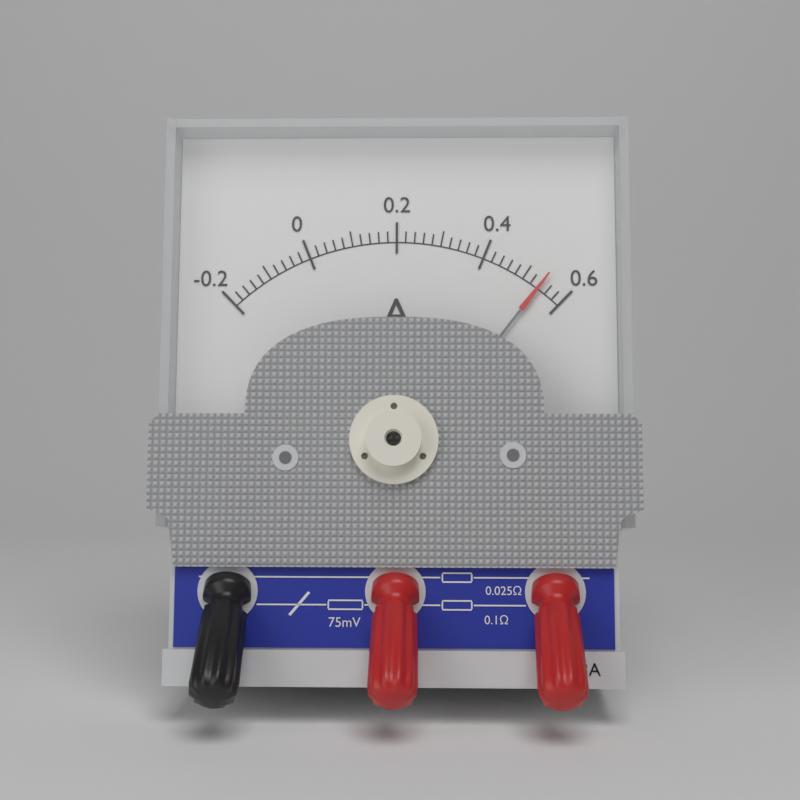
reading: 0.54 A
